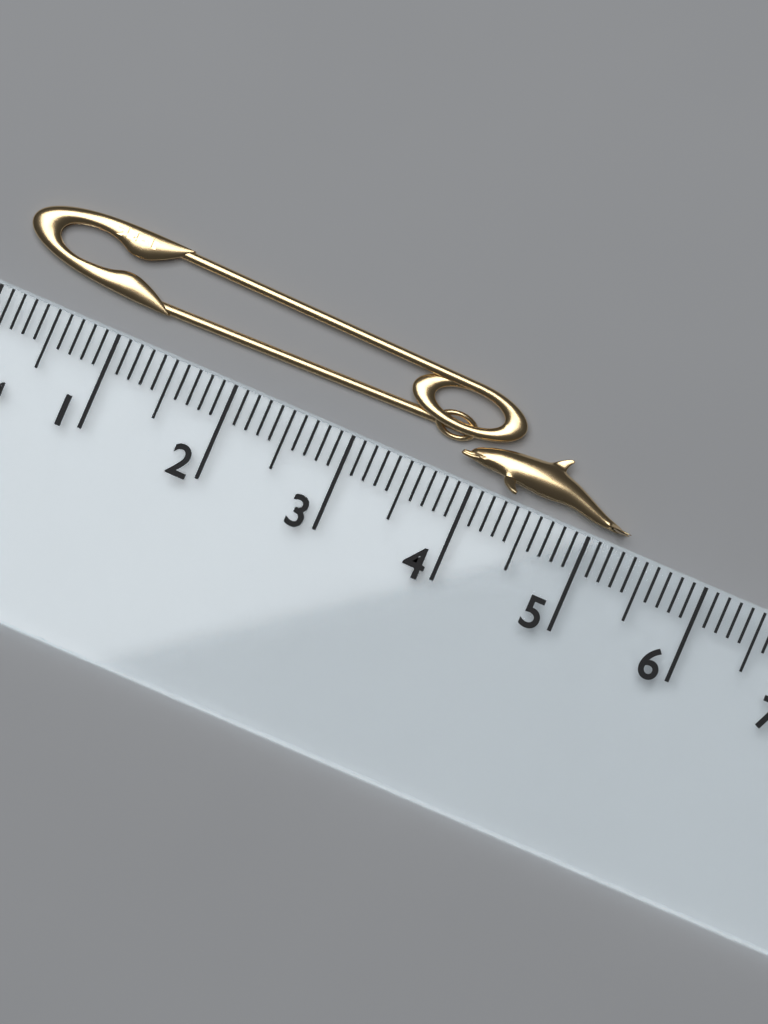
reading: 5.3 cm
